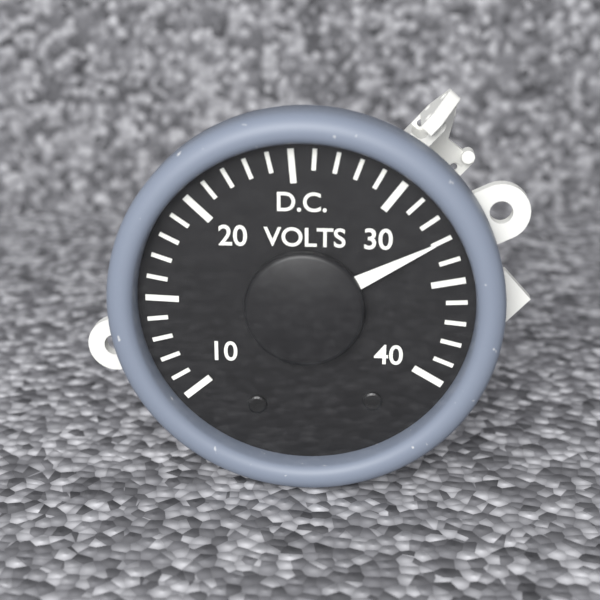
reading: 33 V
